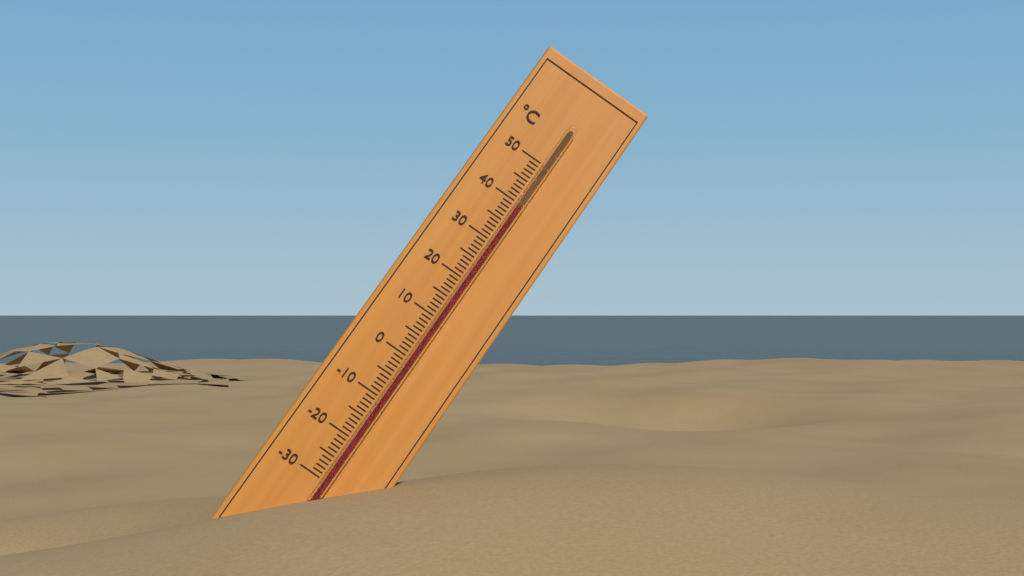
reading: 39 °C
